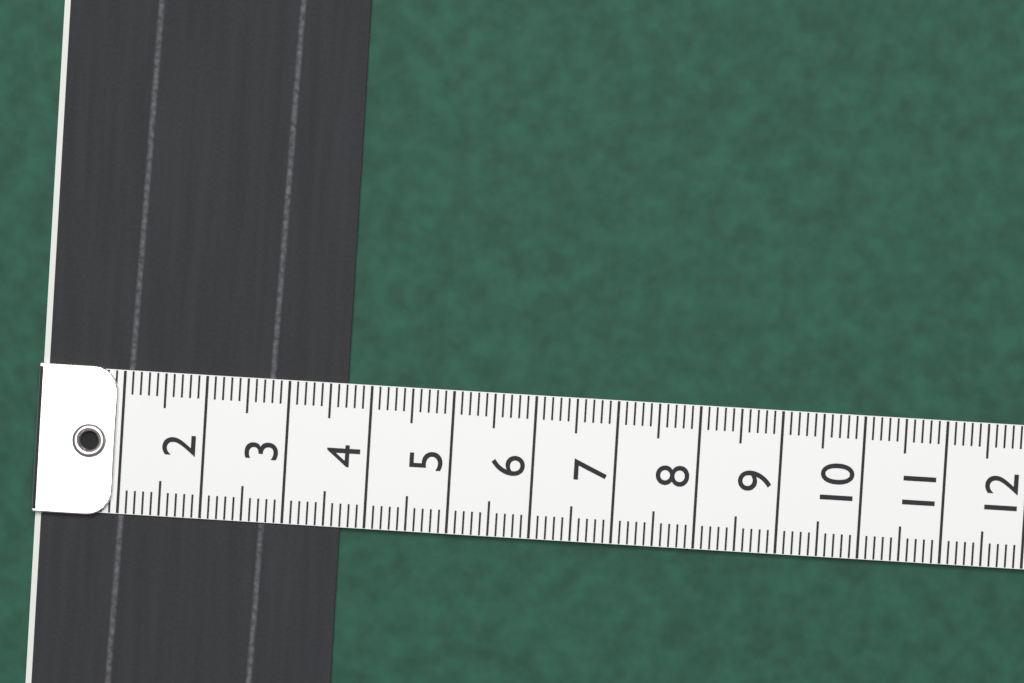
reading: 3.7 (no unit)
